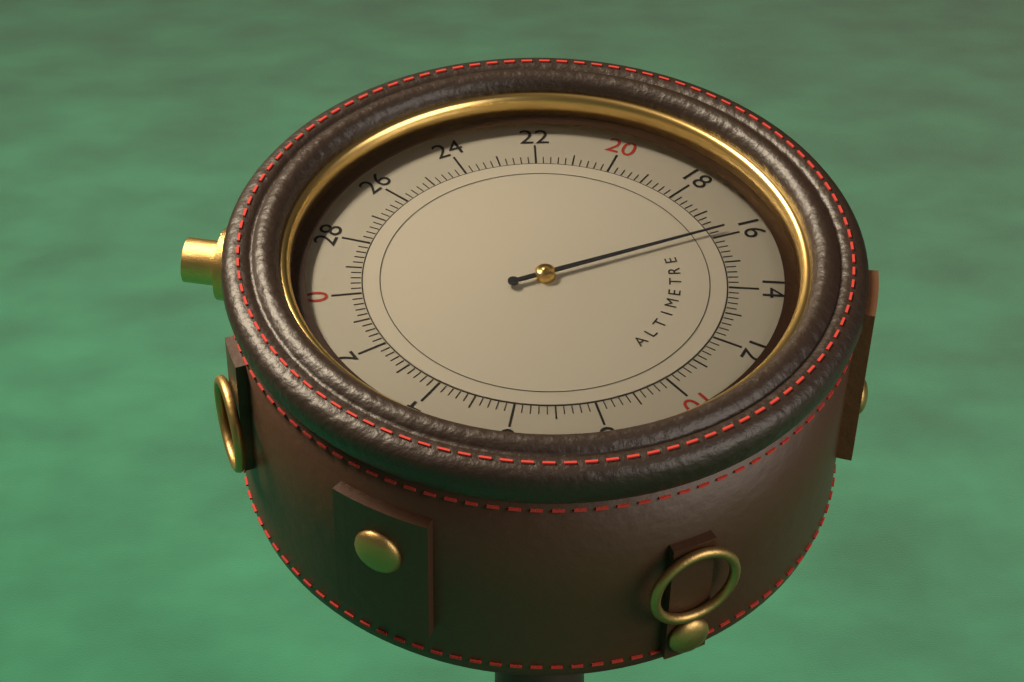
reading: 16.2 (no unit)
